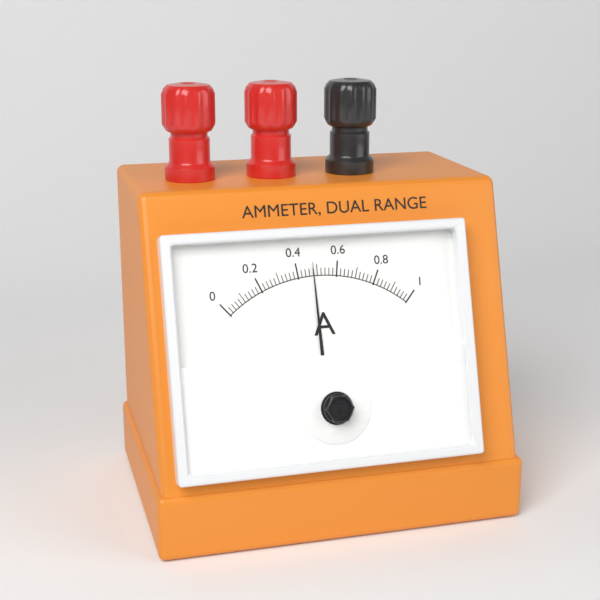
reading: 0.48 A
